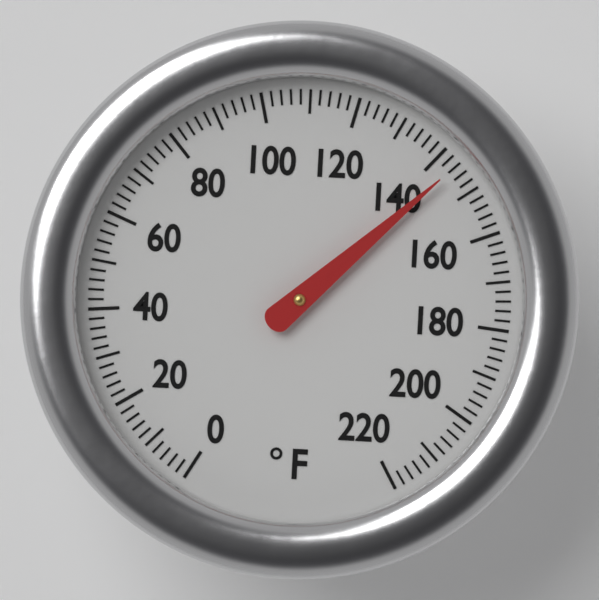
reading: 144 °F
